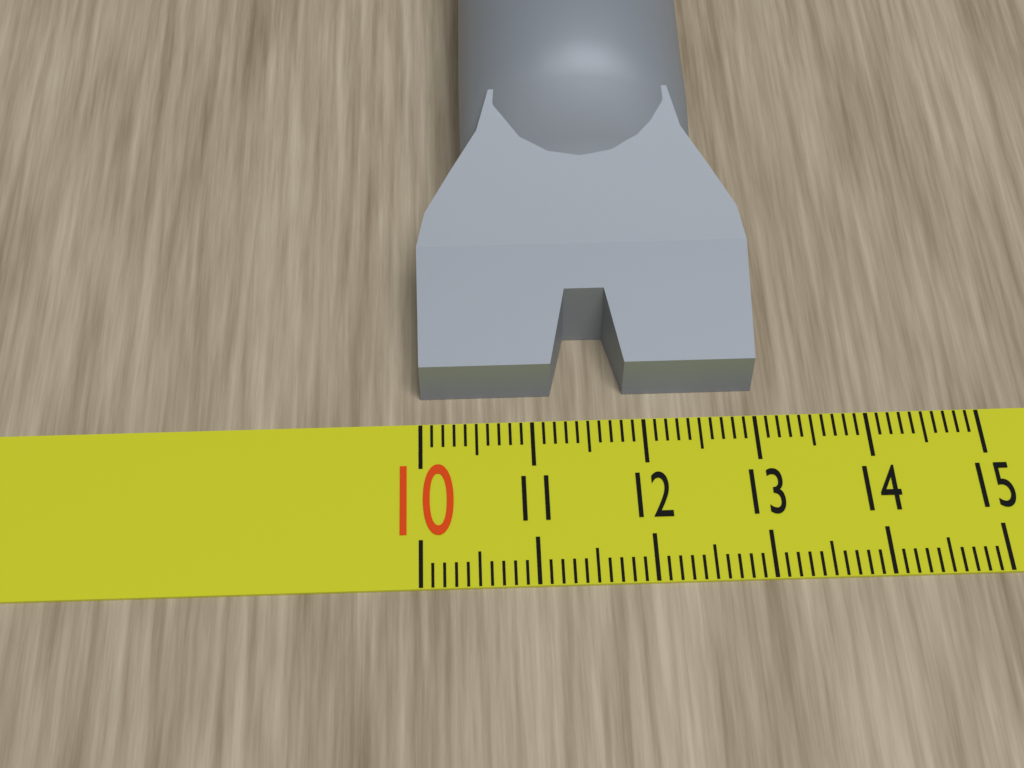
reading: 13.0 (no unit)
